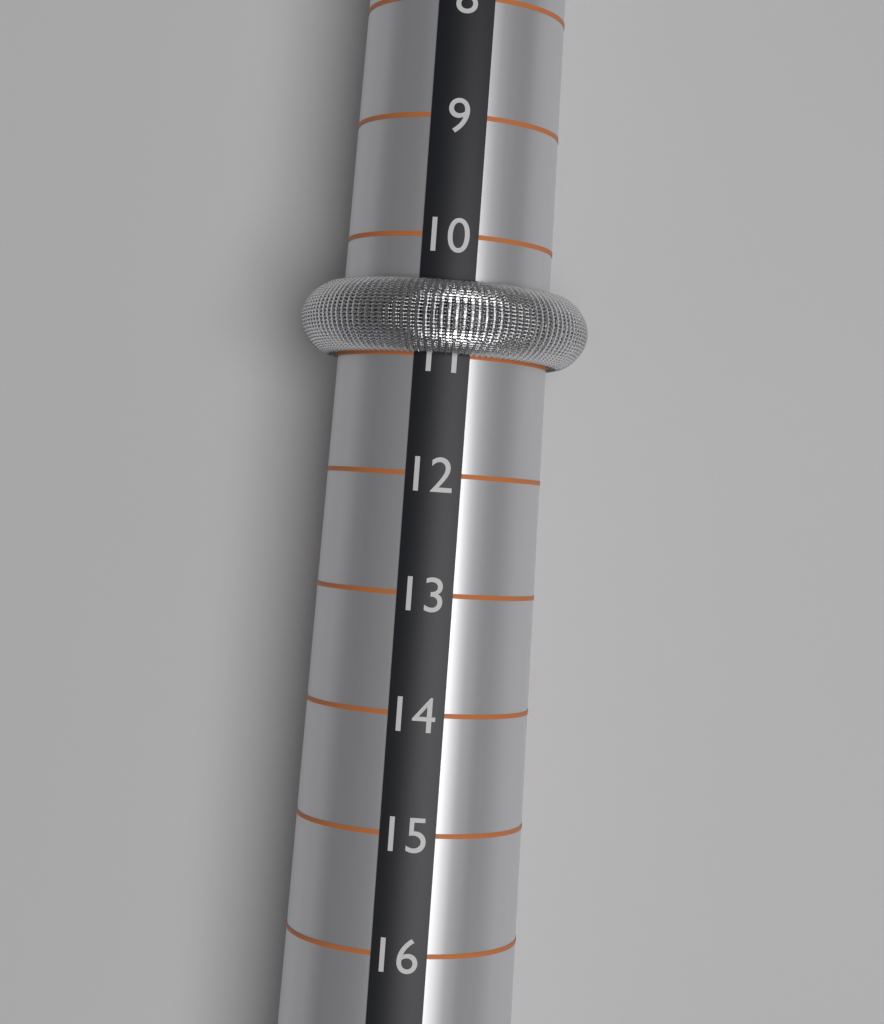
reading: 11 (no unit)
